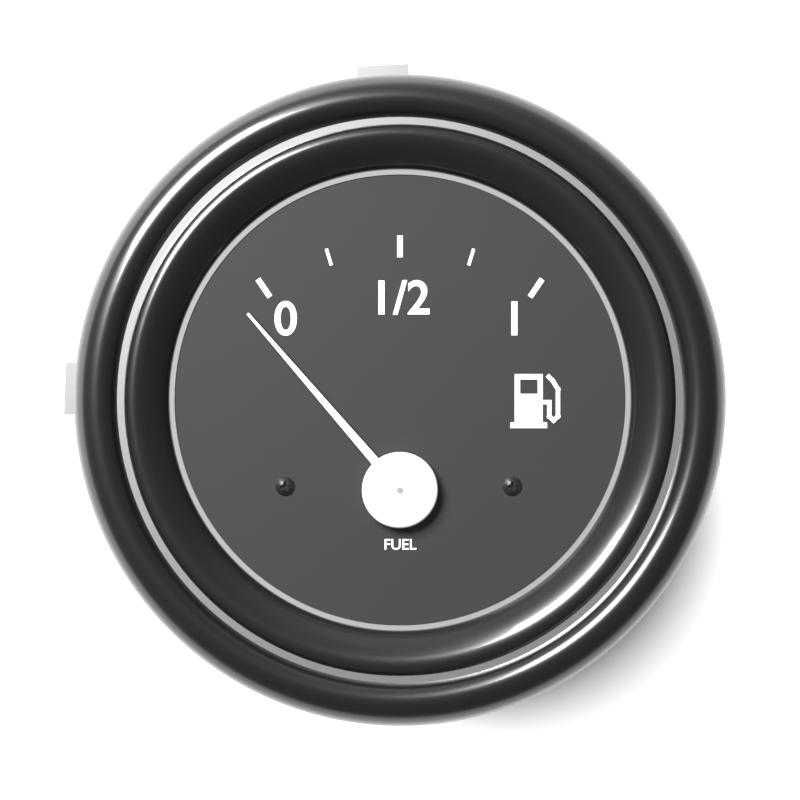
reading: -0.10 (no unit)
